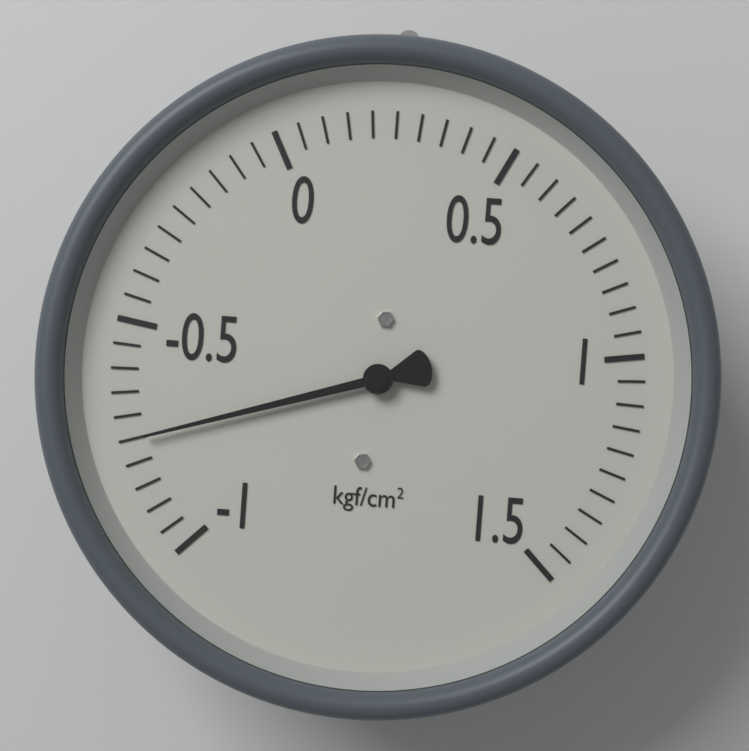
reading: -0.75 kgf/cm²
